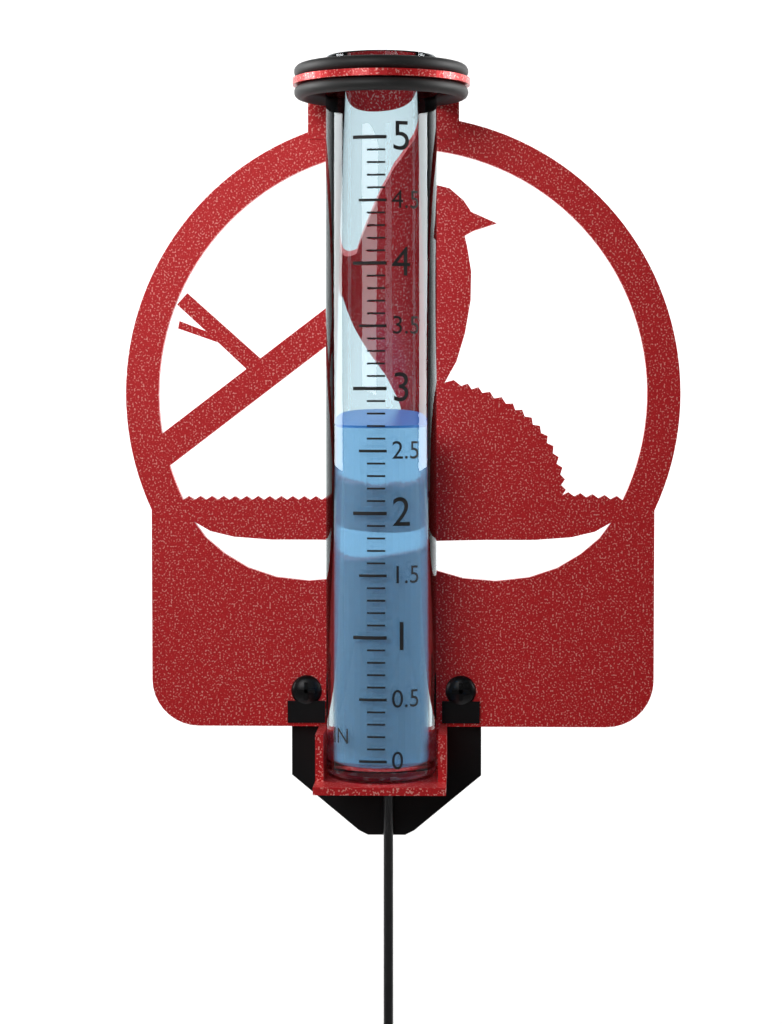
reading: 2.7 in
